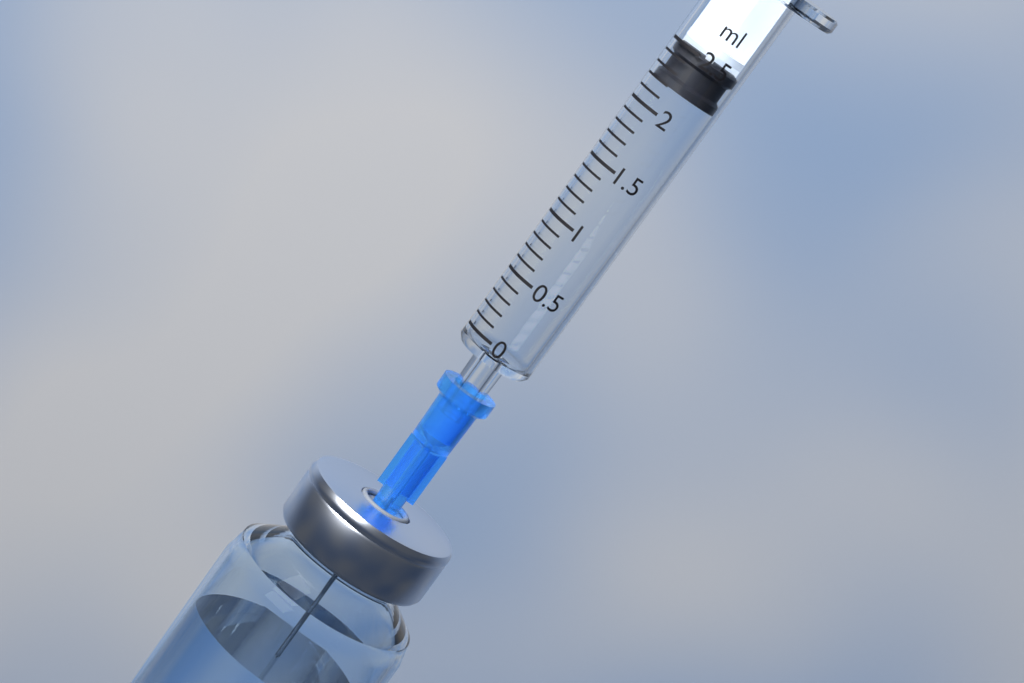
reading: 2.2 ml
